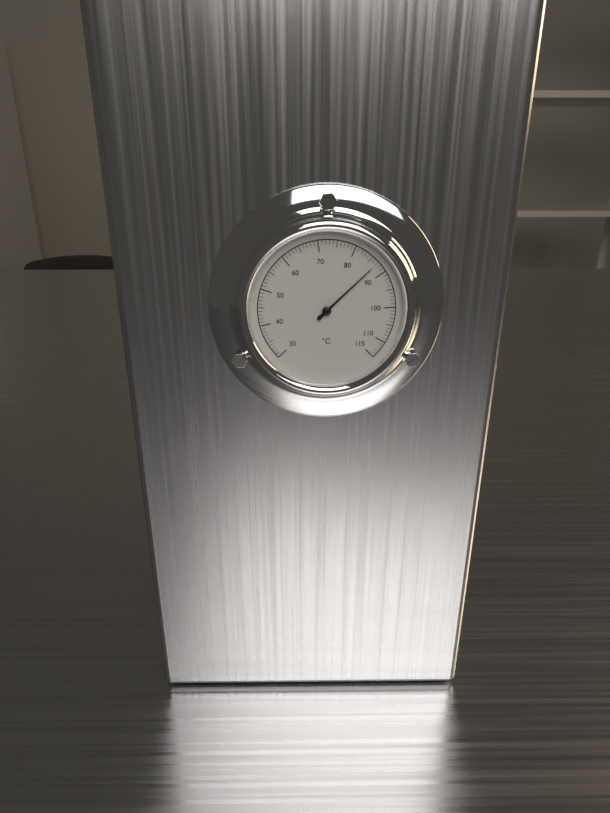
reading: 87 °C
